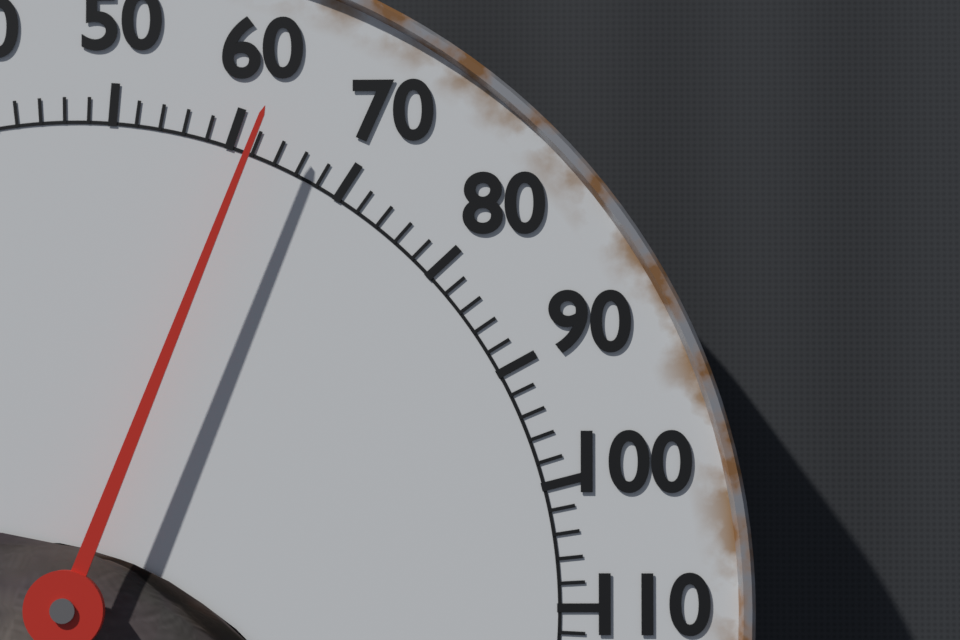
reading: 62 °F
